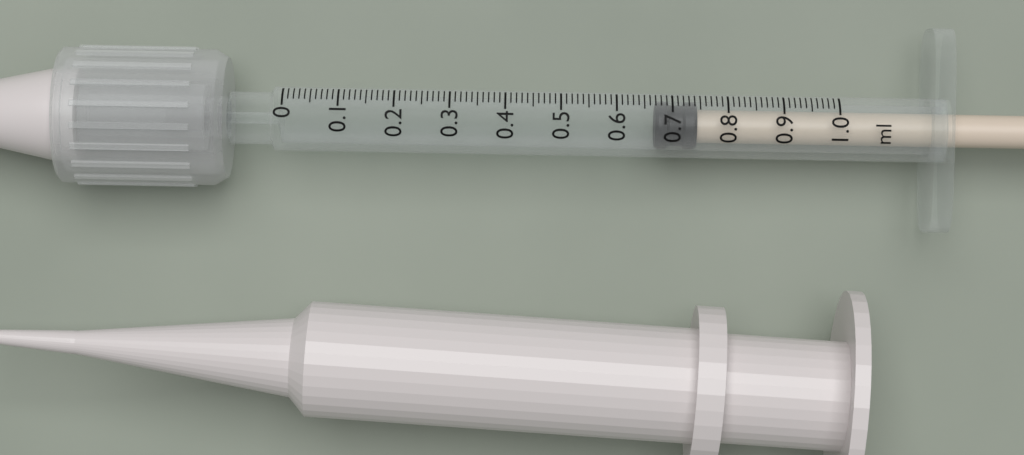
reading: 0.67 ml
